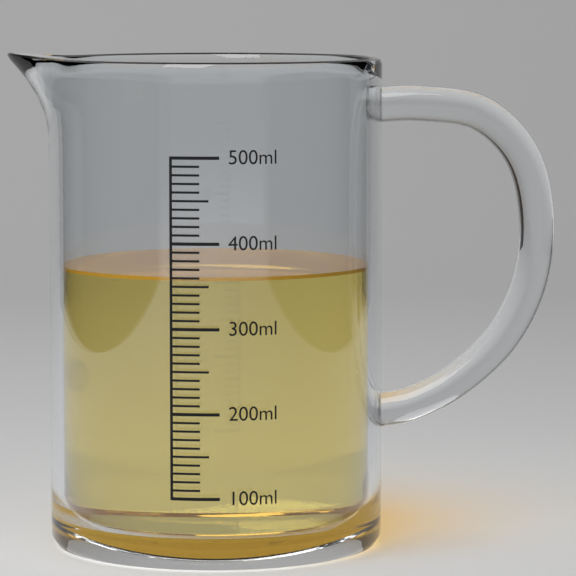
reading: 360 ml
